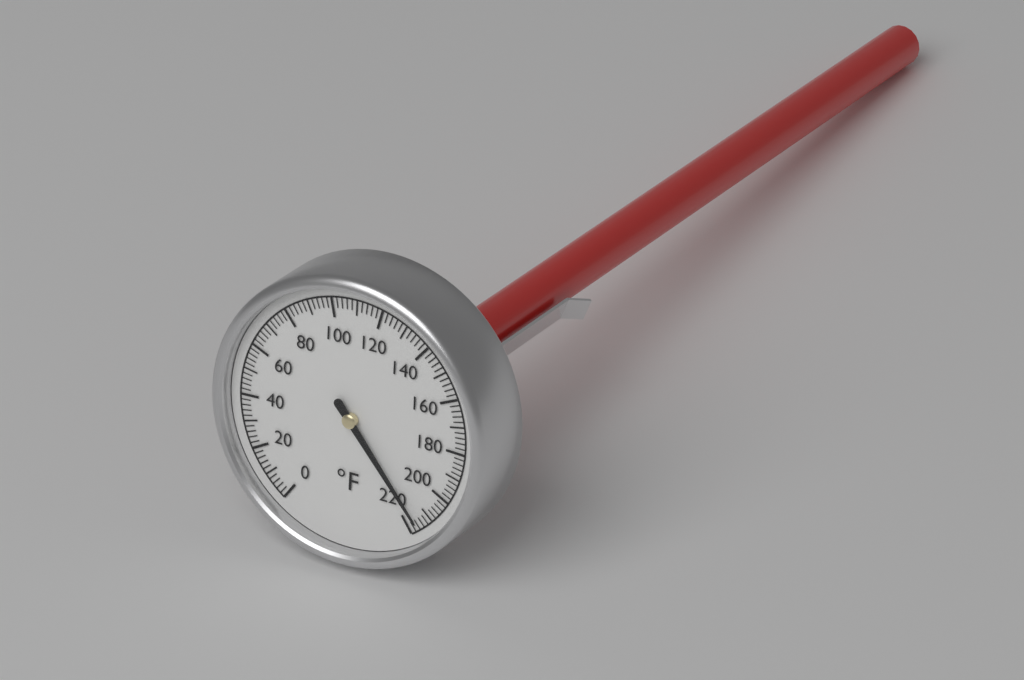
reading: 216 °F
